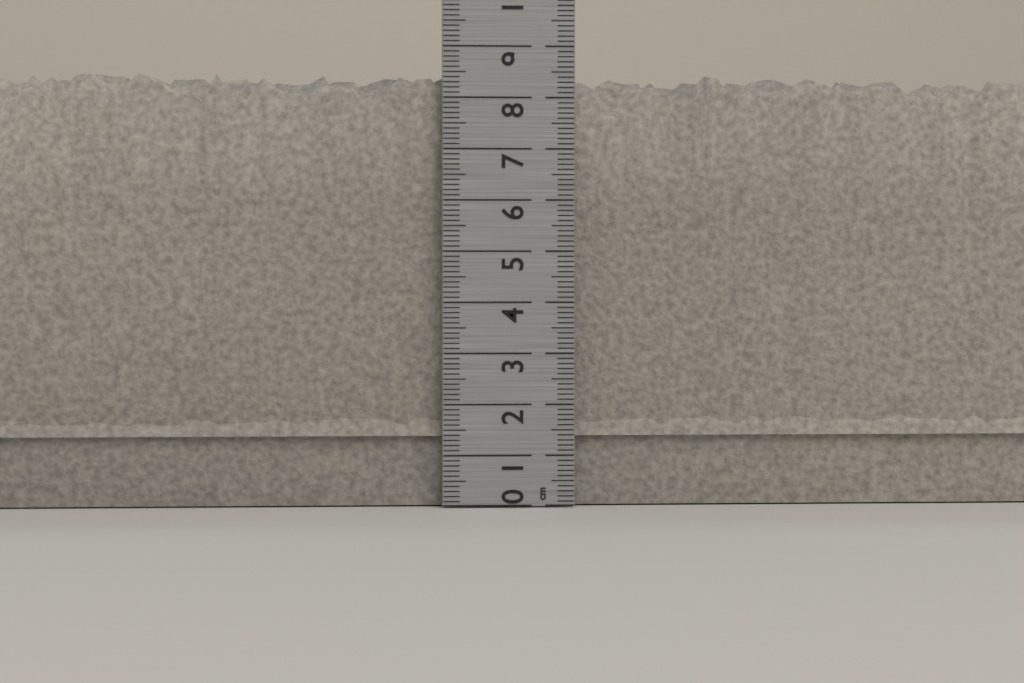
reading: 8.6 cm
